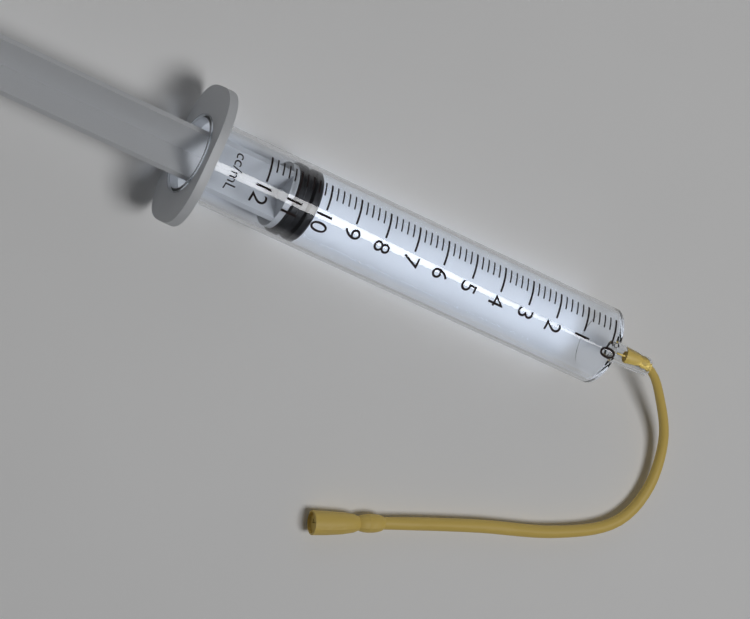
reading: 10.2 ml
